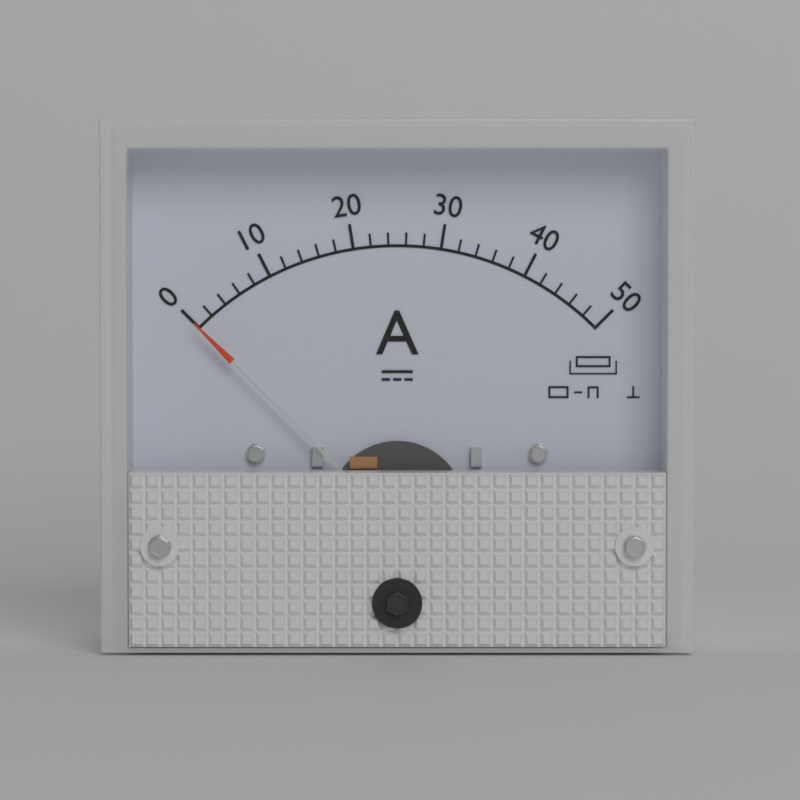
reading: 0 A
